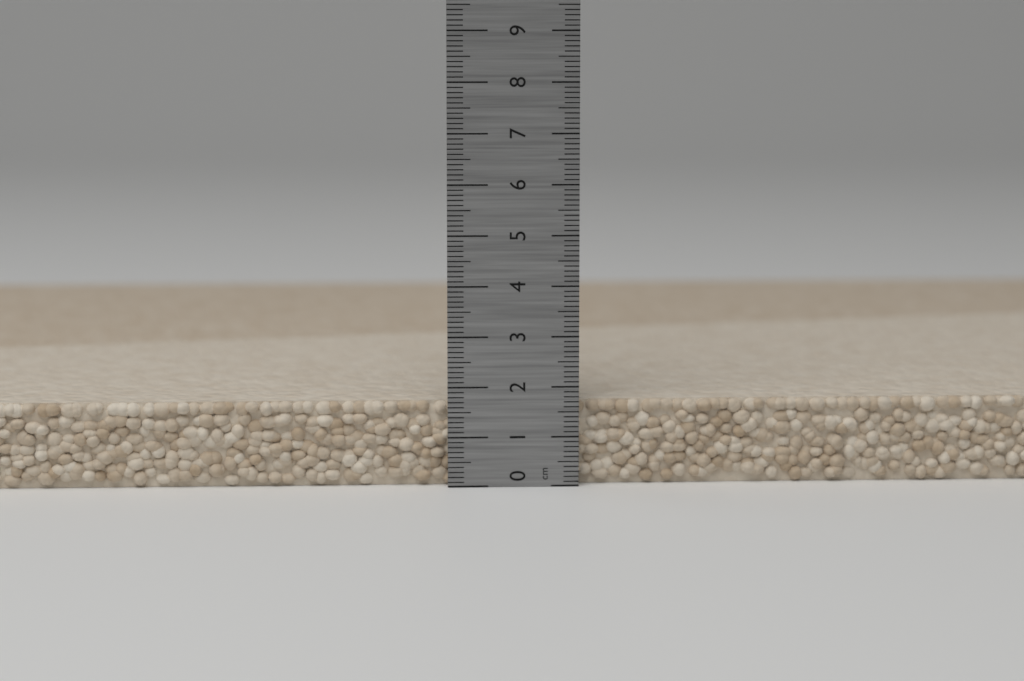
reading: 1.7 cm
